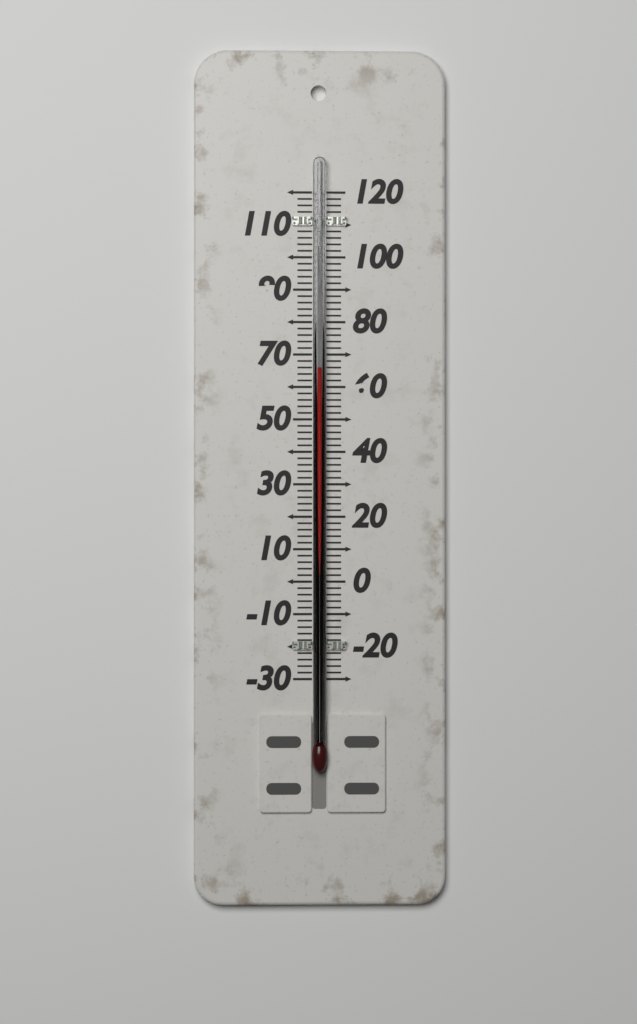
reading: 66 (no unit)
